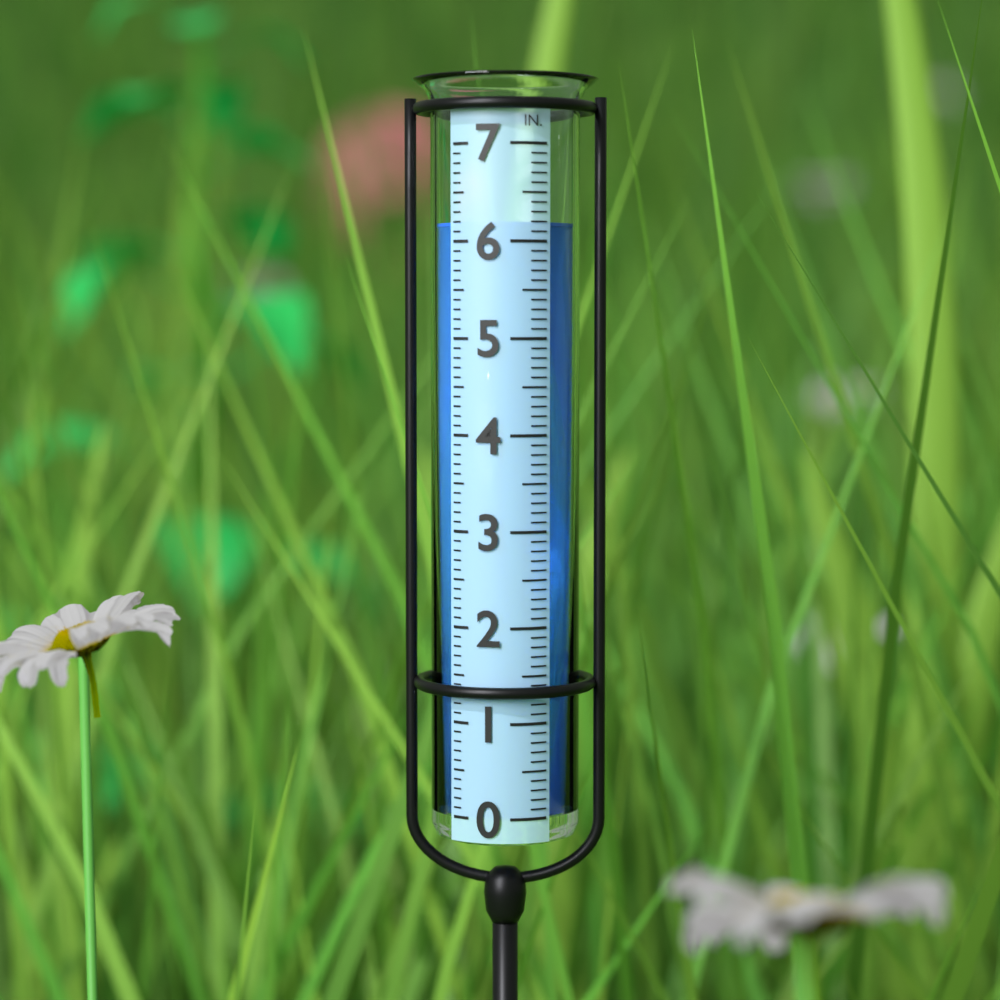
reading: 6.2 in
